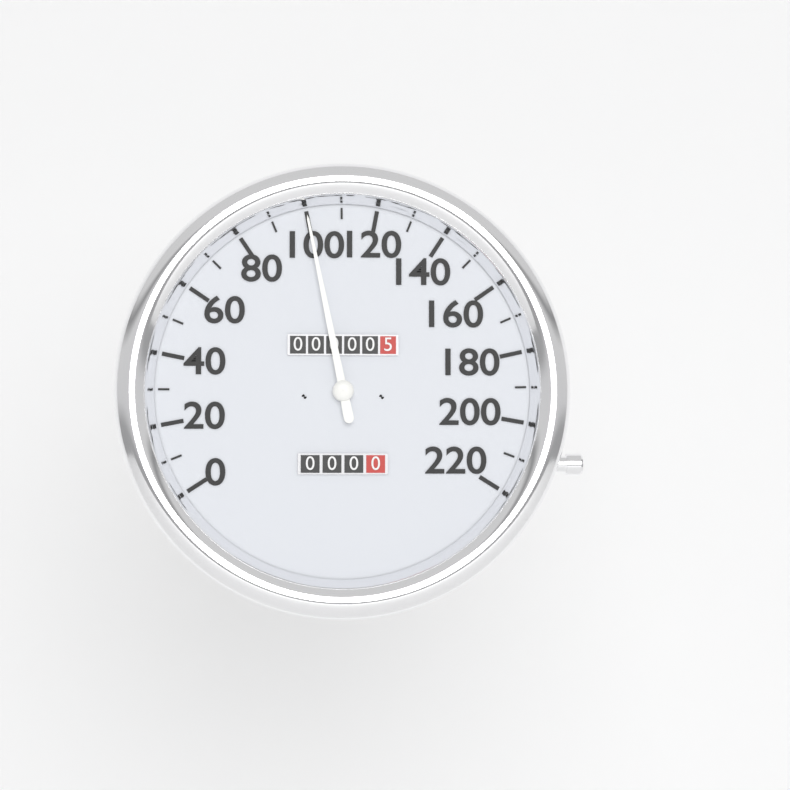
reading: 100 (no unit)
